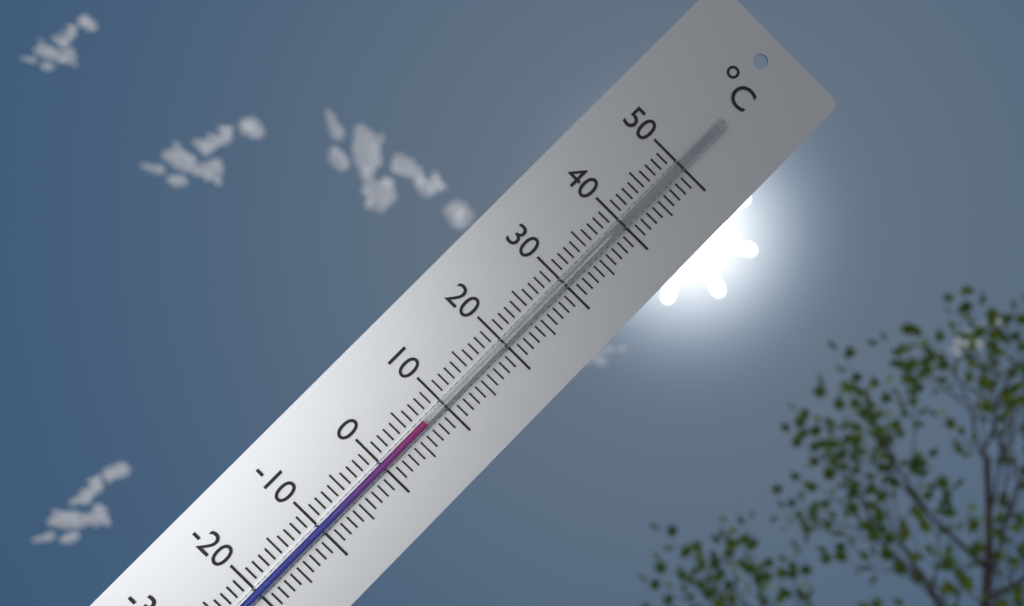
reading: 7 °C
